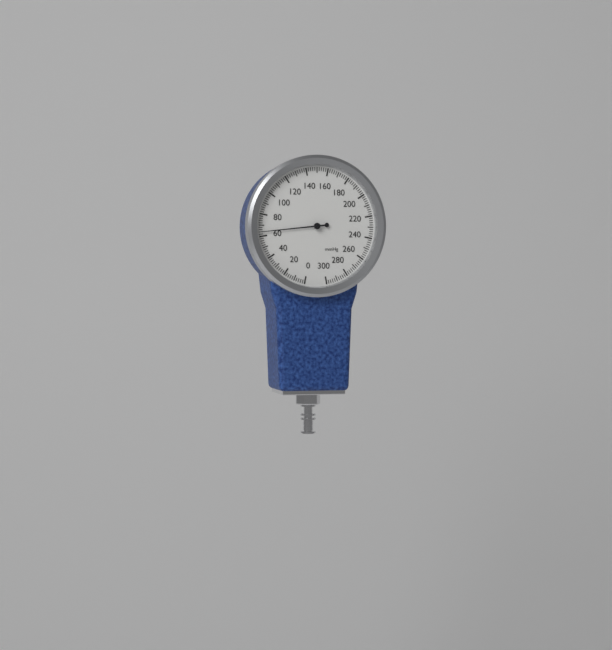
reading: 64 mmHg
